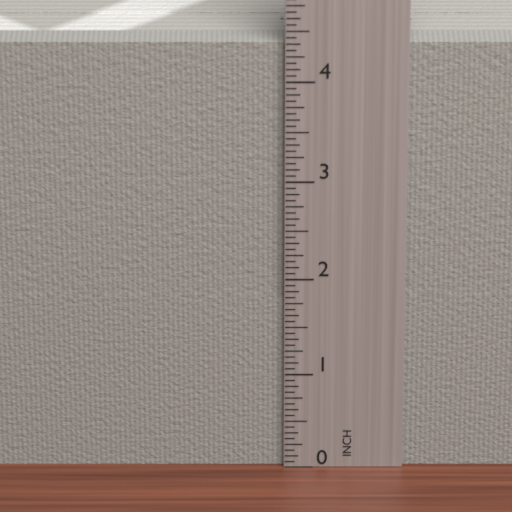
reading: 4.3750 in
